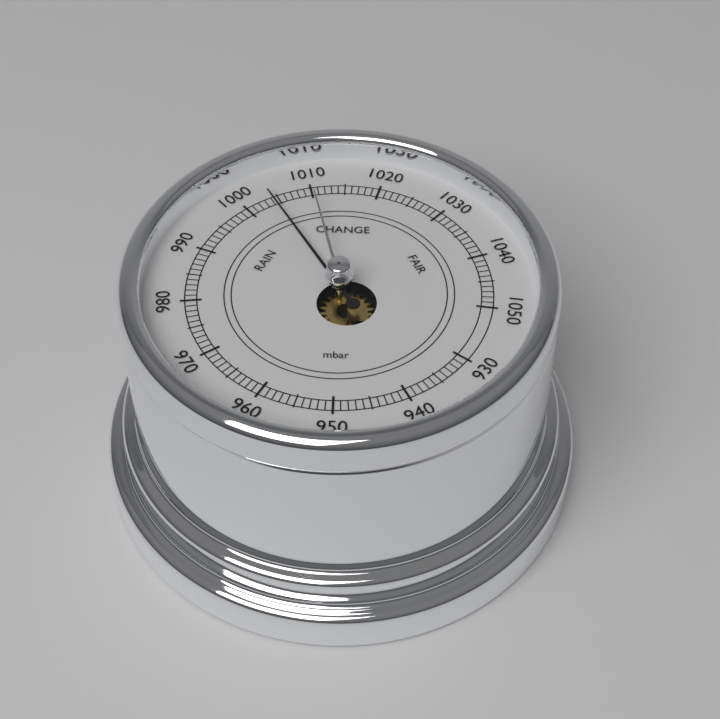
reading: 1004 mbar
